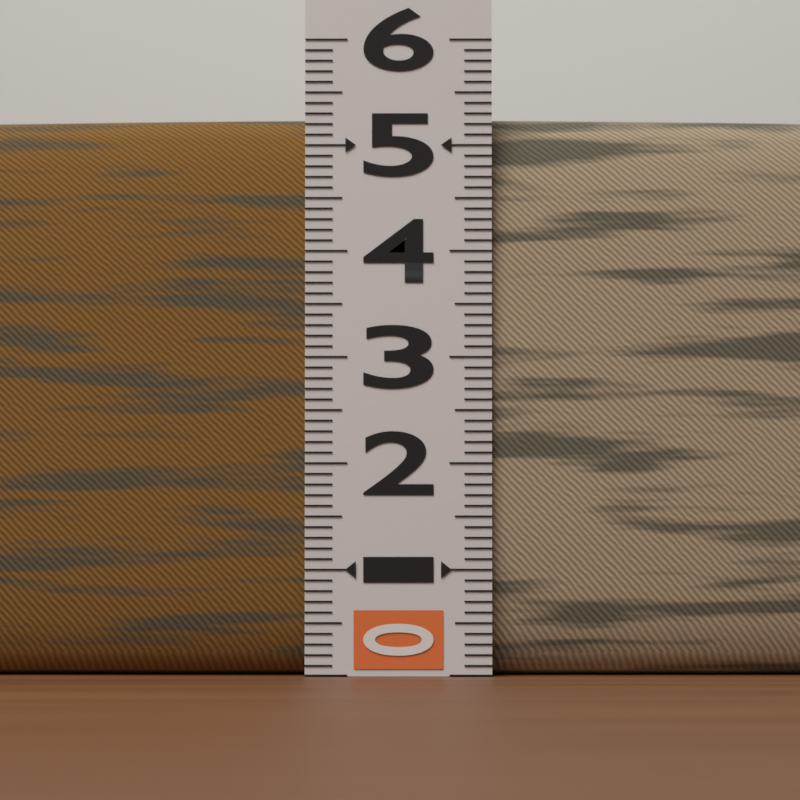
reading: 5.3 (no unit)
